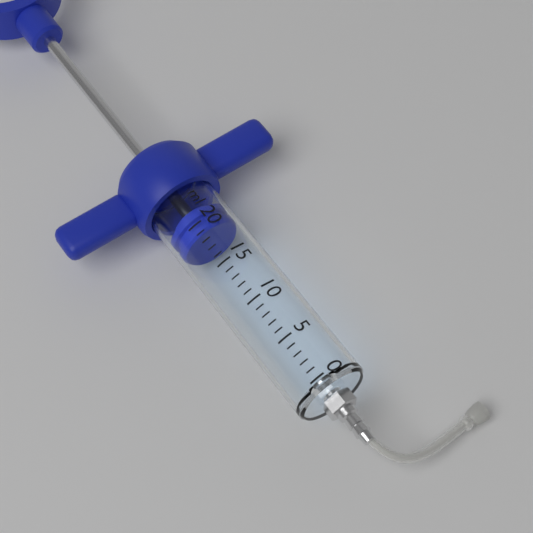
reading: 19 ml
